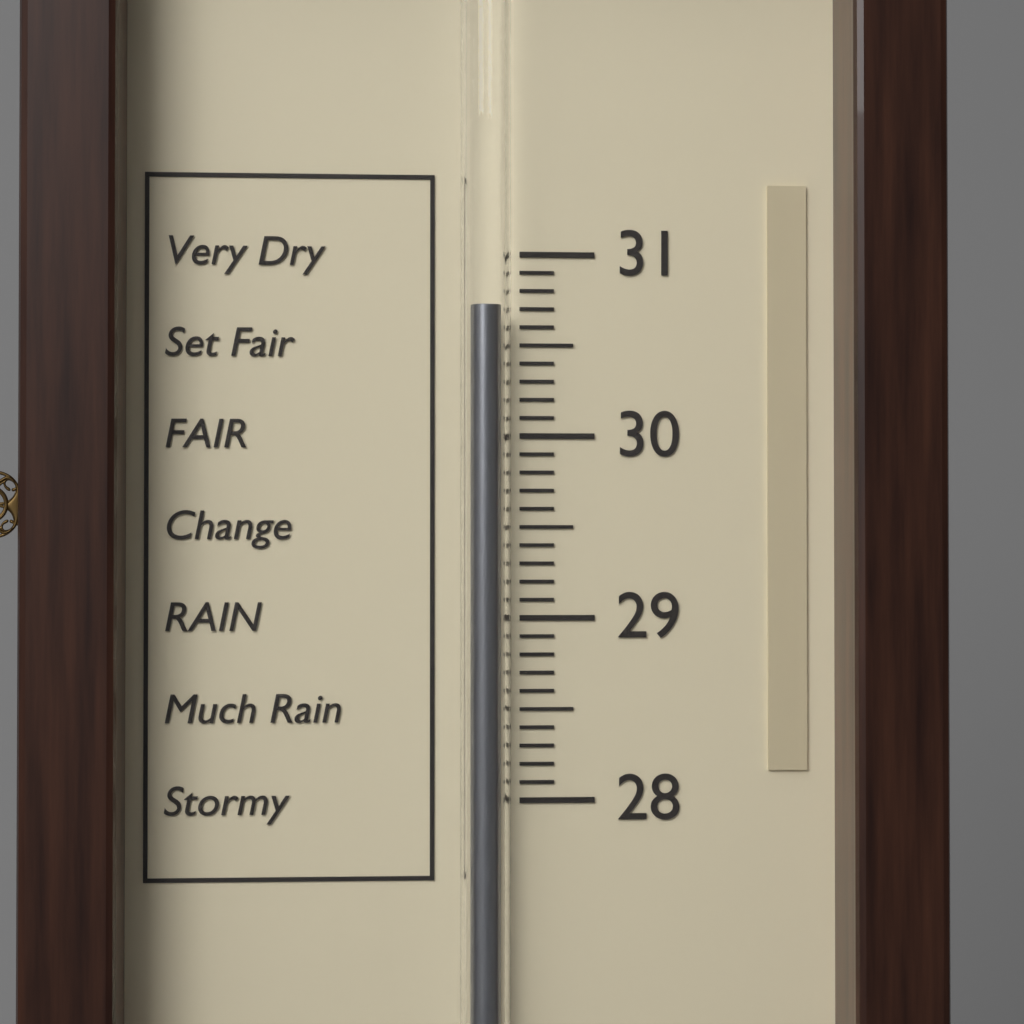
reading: 30.7 (no unit)
